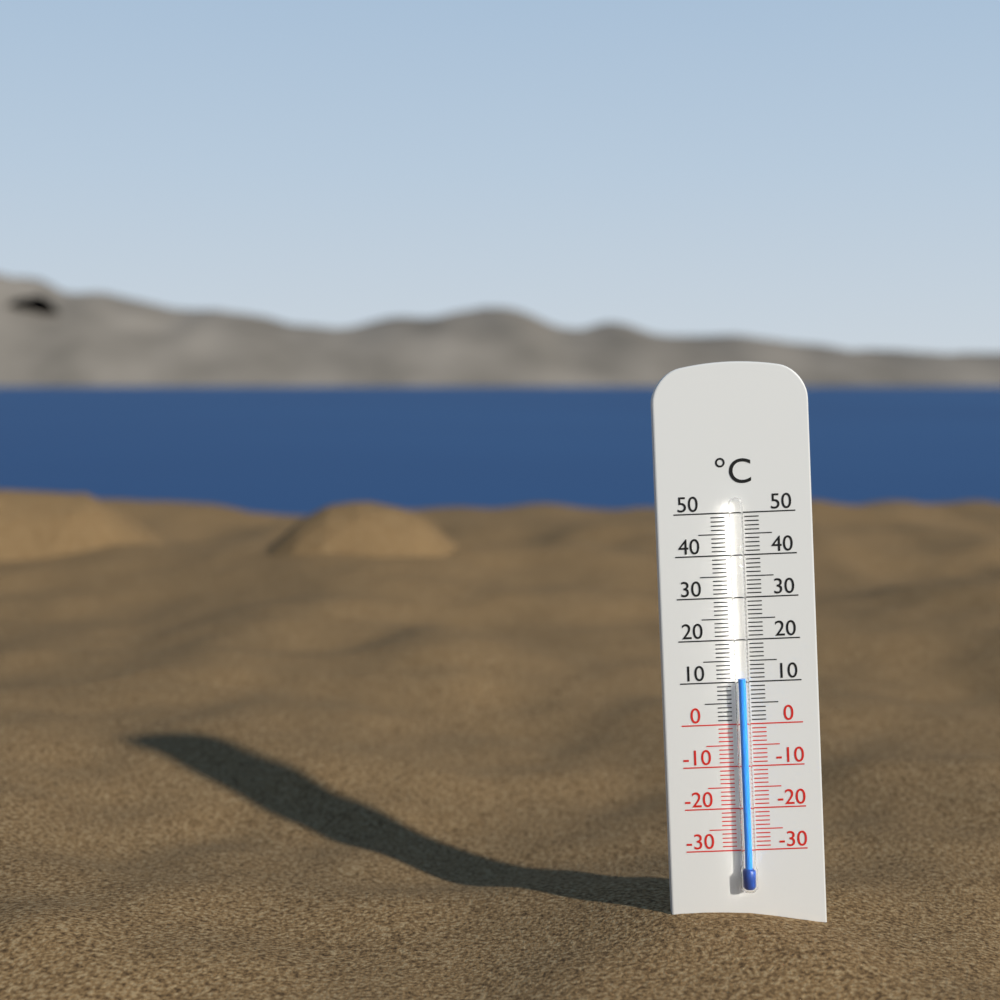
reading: 11 °C
